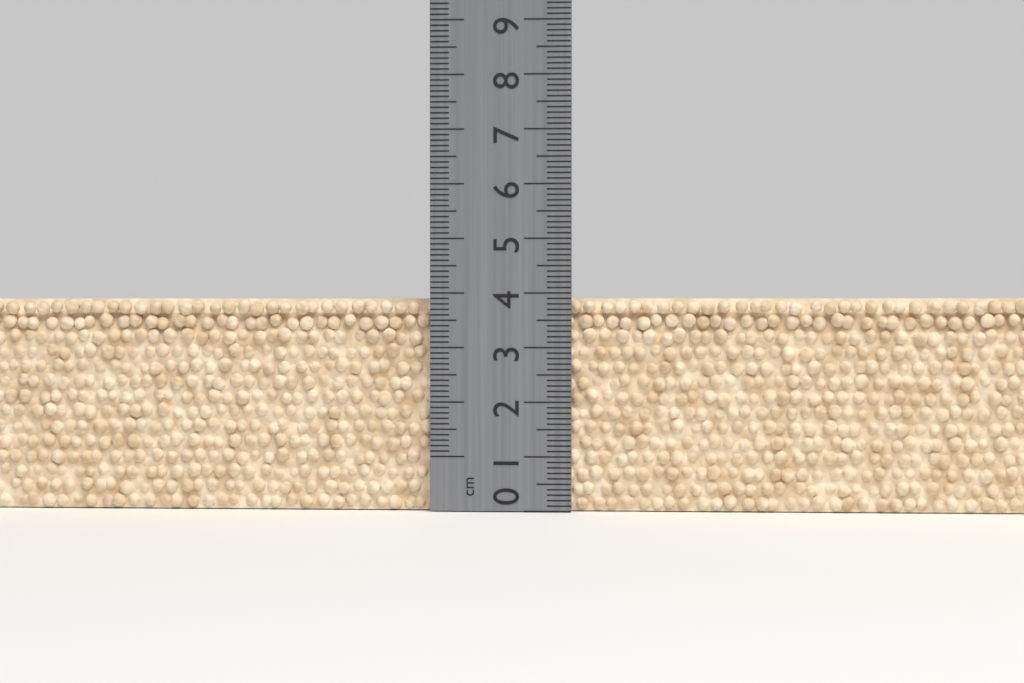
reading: 3.9 cm
